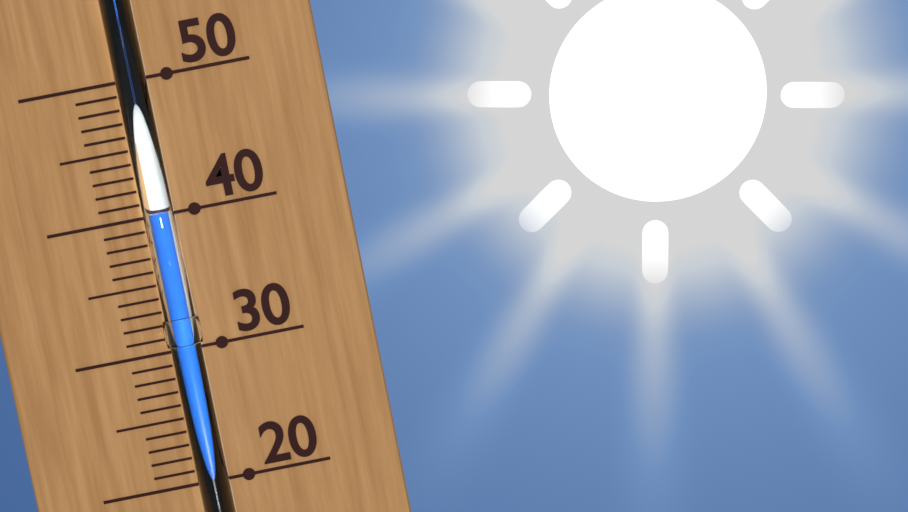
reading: 40 (no unit)
